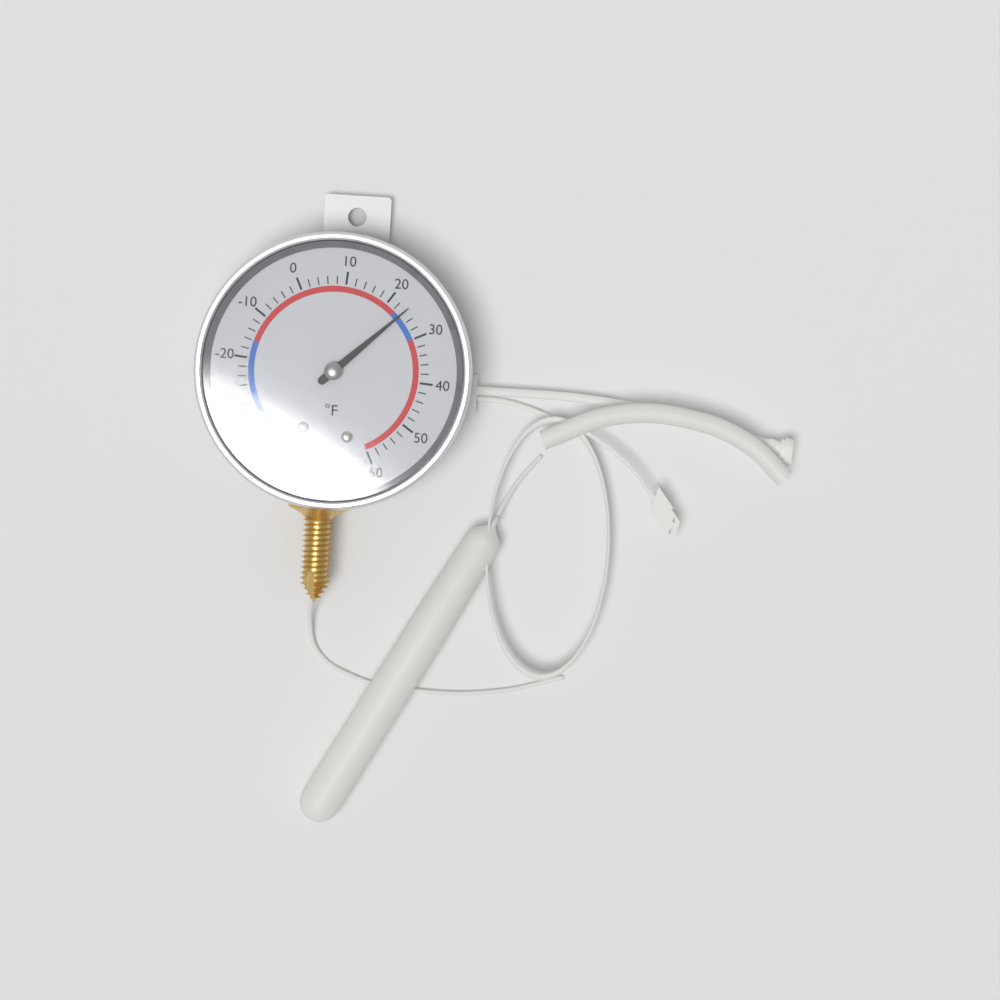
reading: 24 °F
